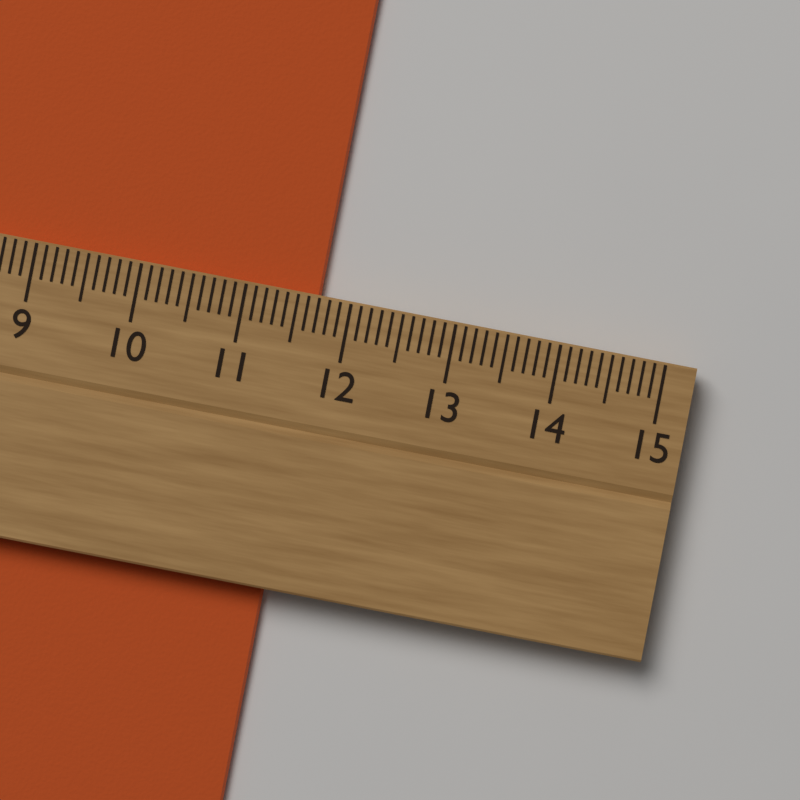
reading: 11.7 cm
